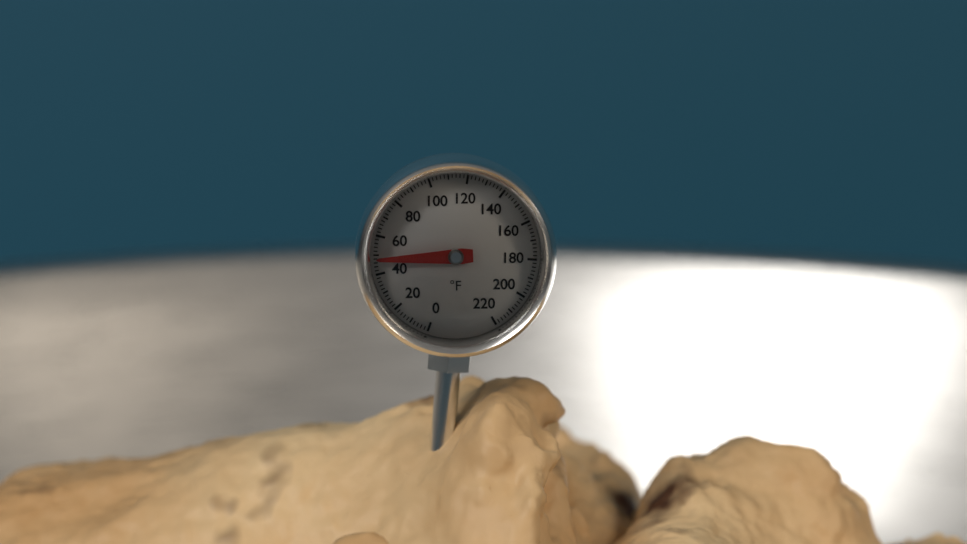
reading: 48 °F
